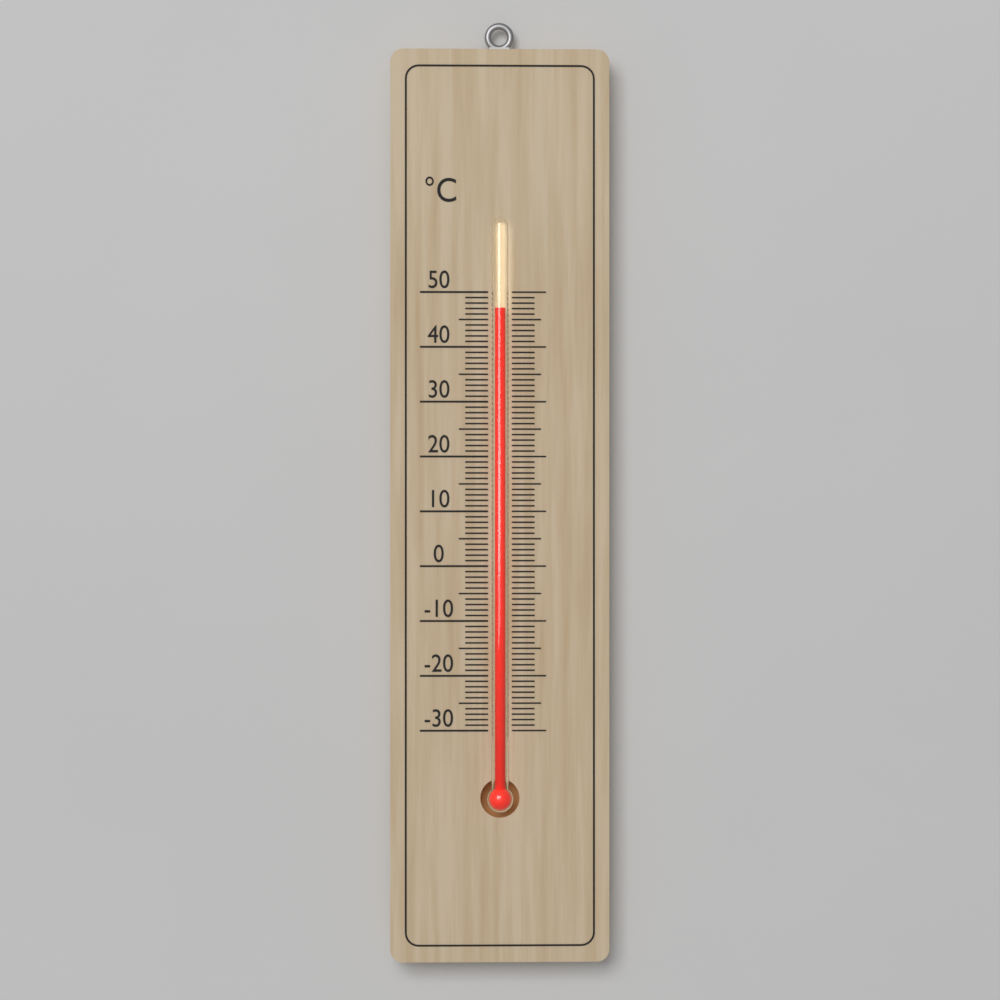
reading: 47 °C
